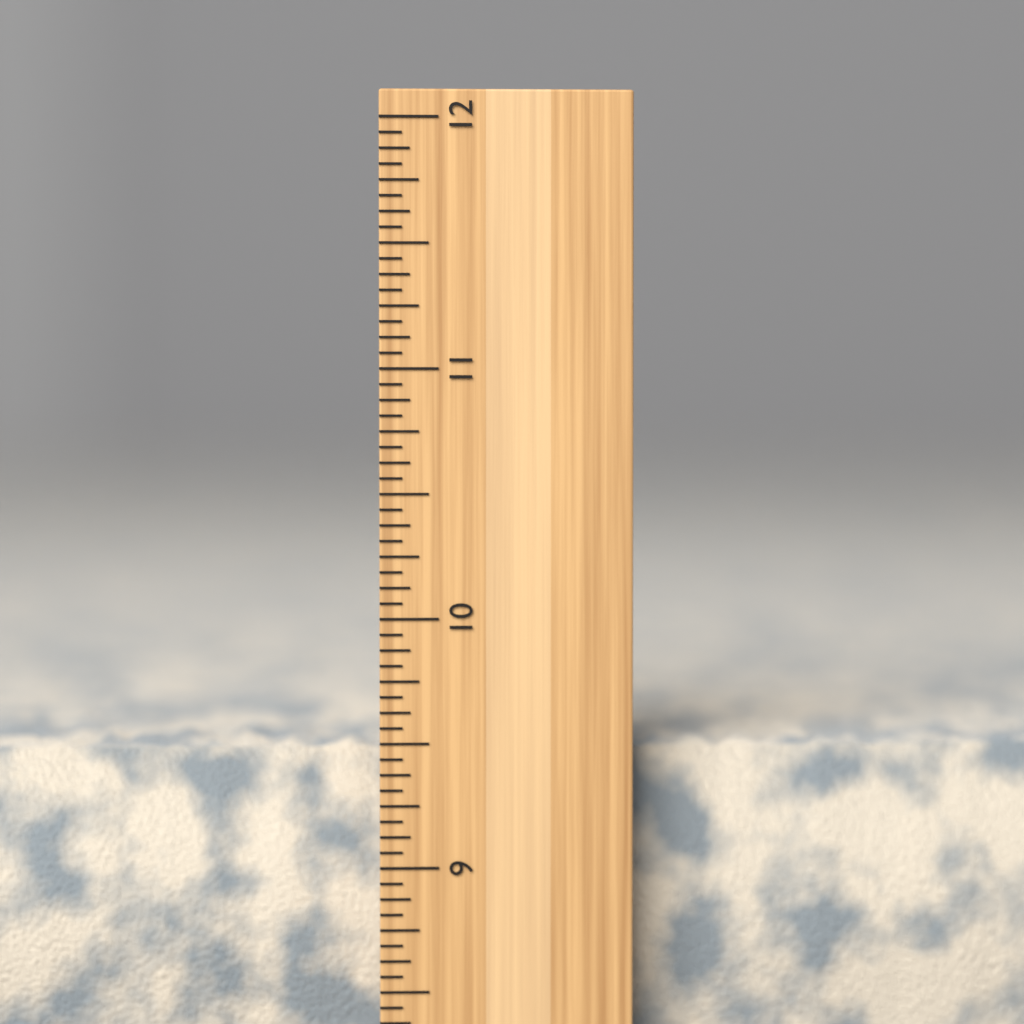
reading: 9.5000 inch
